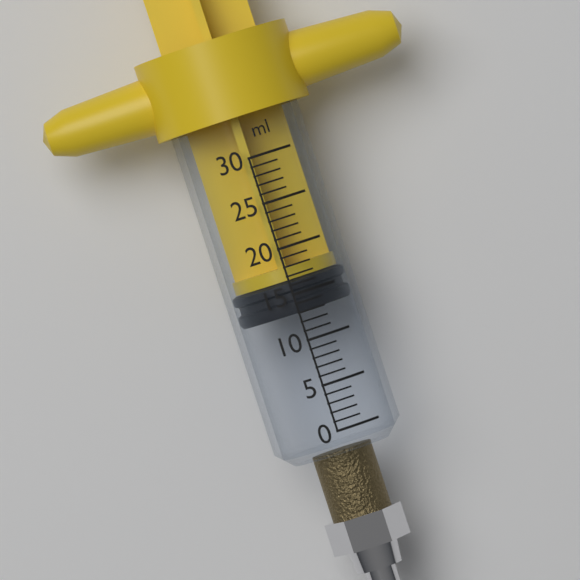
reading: 13 ml
